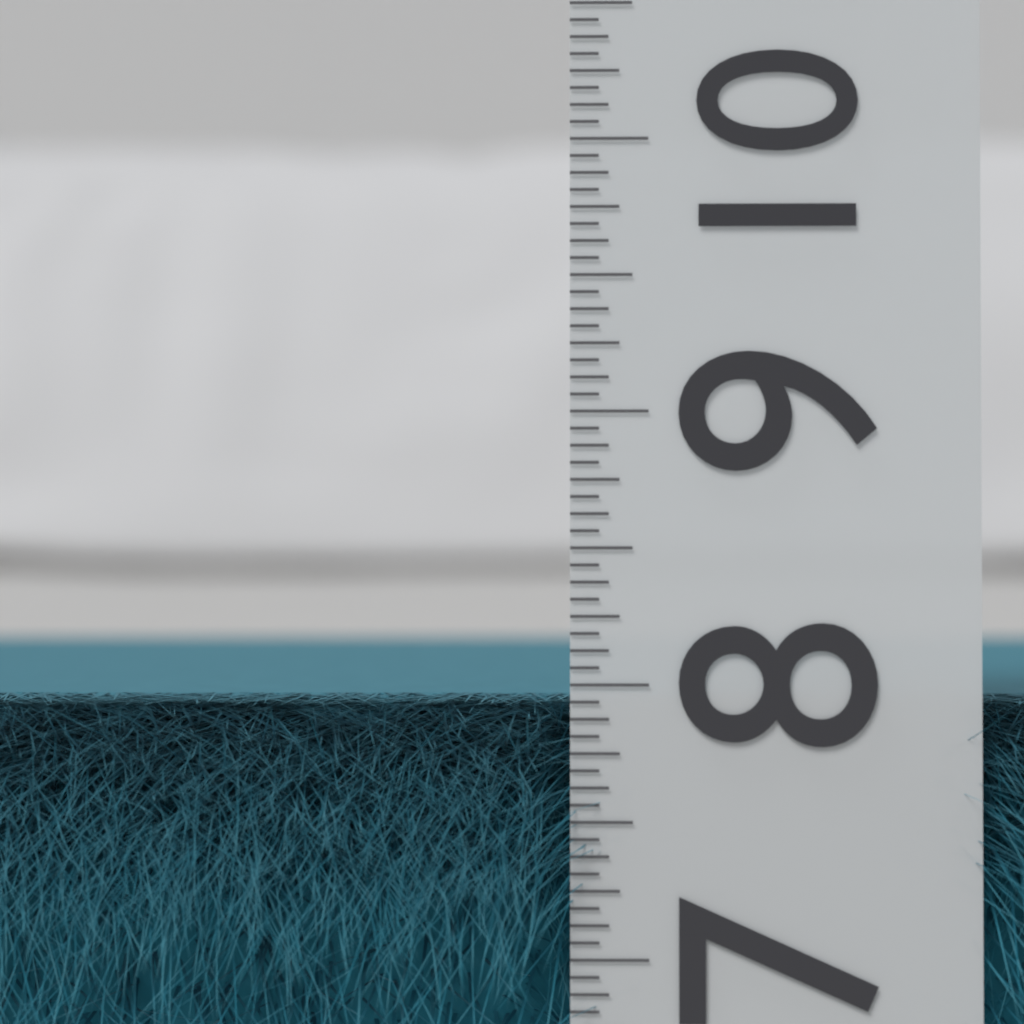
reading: 7.9375 (no unit)
